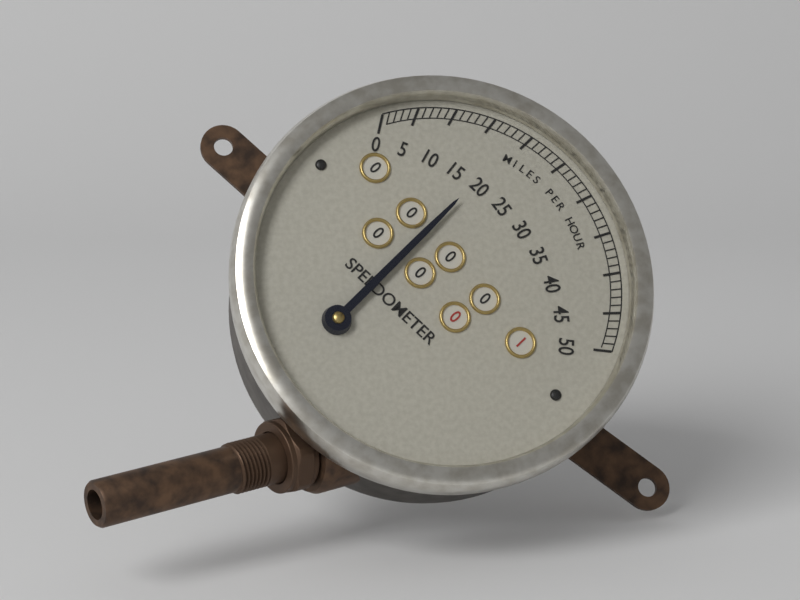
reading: 19 mph
